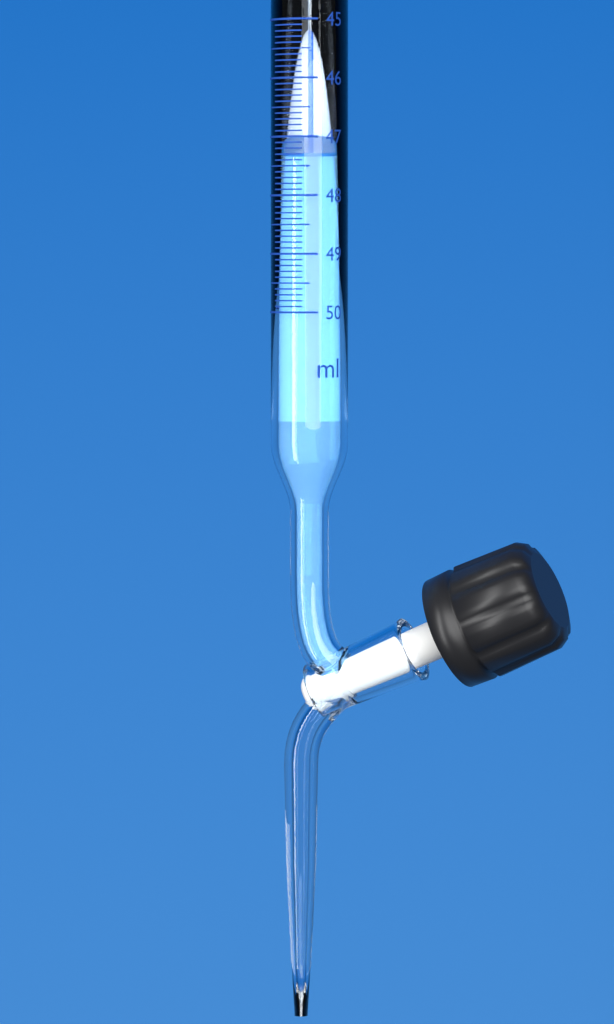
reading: 47.3 ml
